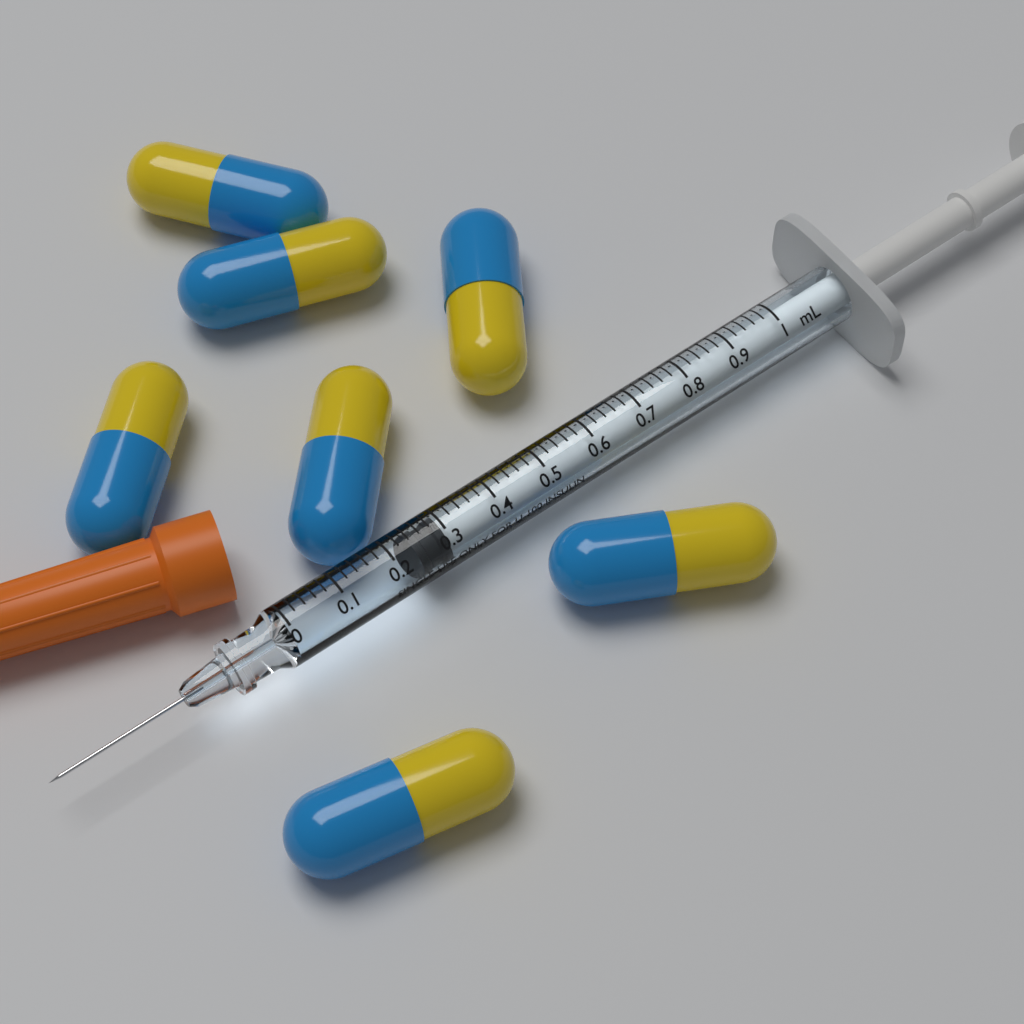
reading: 0.24 mL
